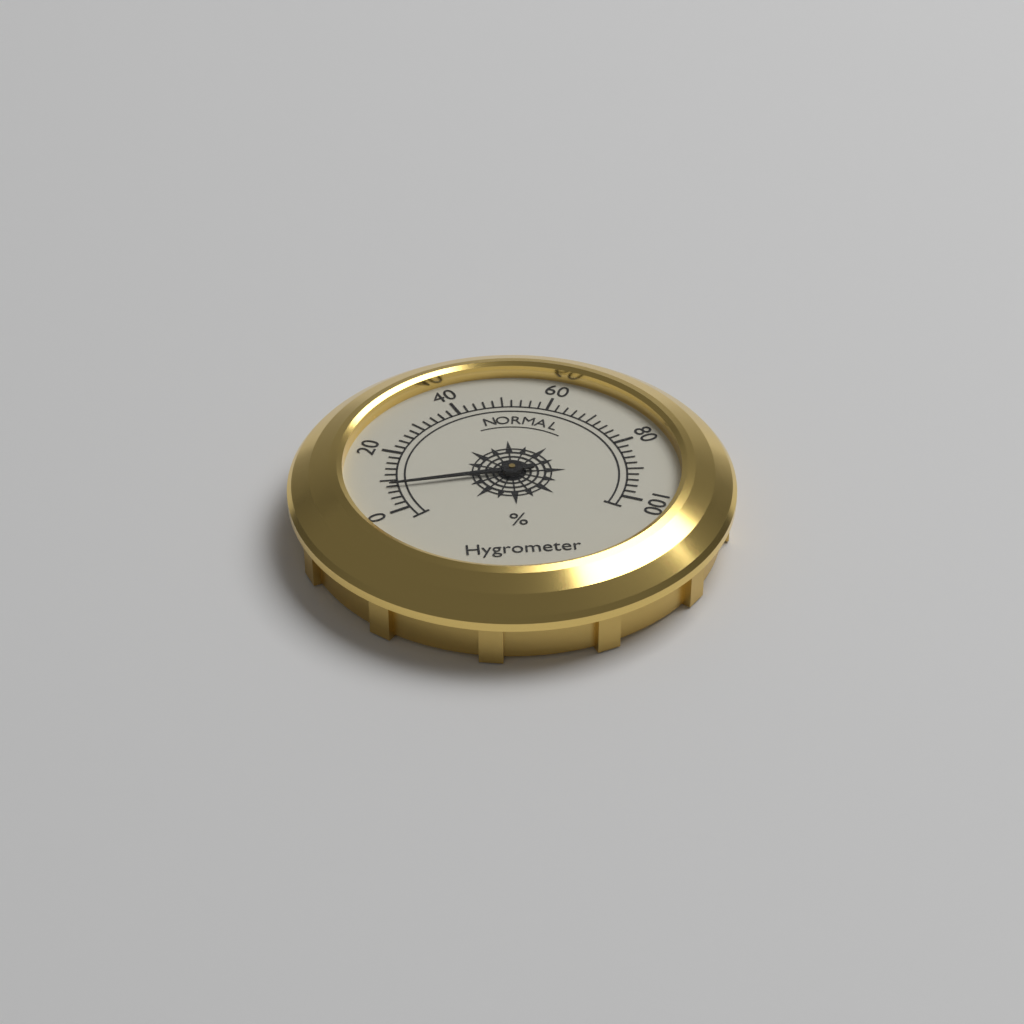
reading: 8 %
